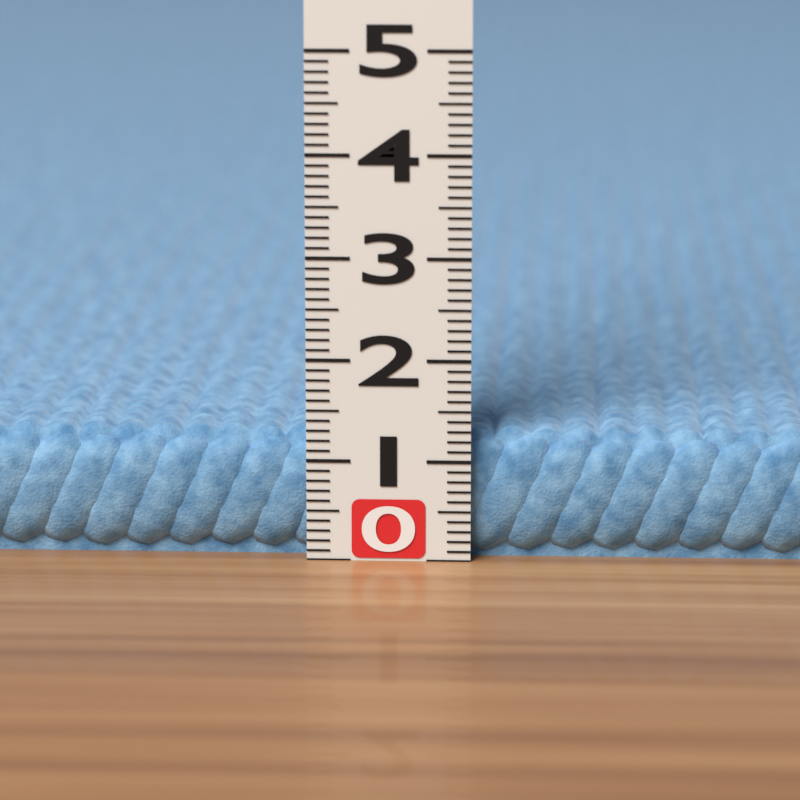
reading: 1.3 (no unit)
